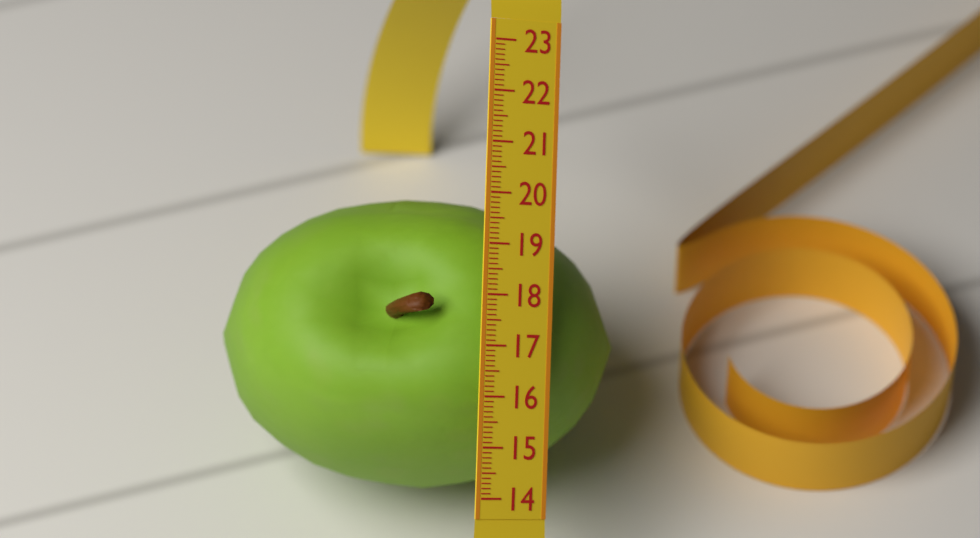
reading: 19.9 (no unit)
